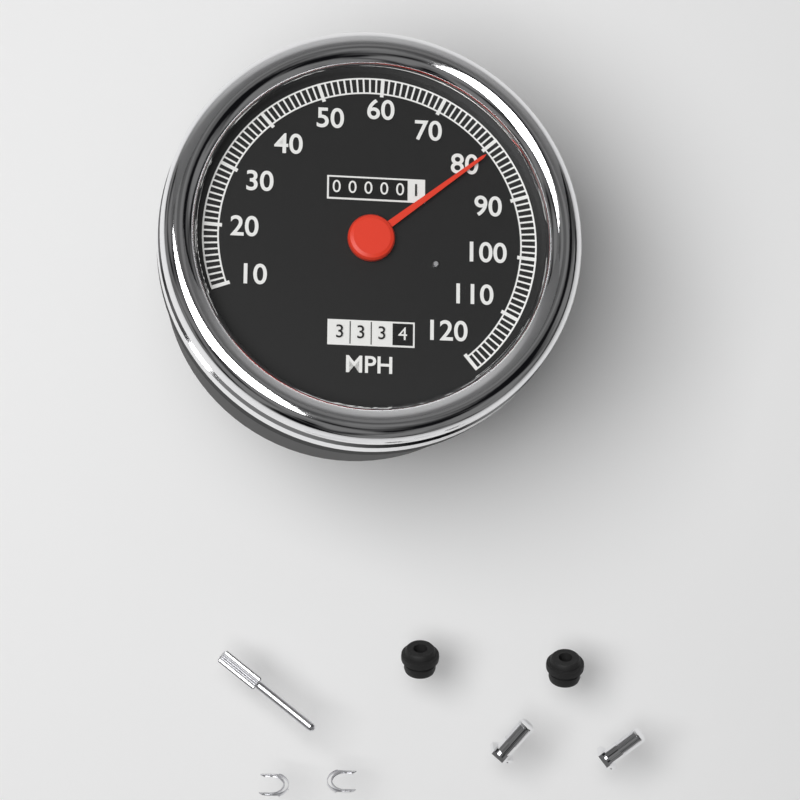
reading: 81 MPH
